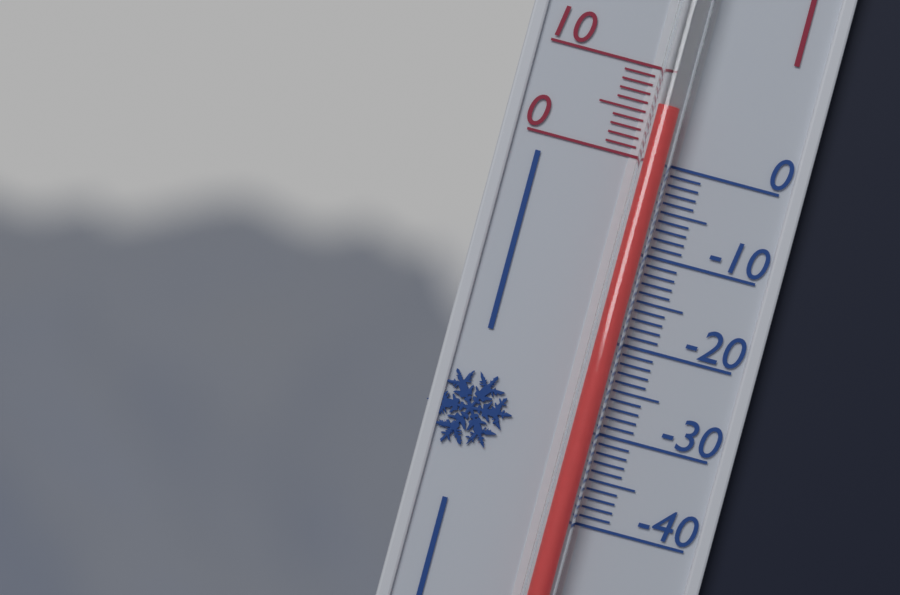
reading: 6 (no unit)
